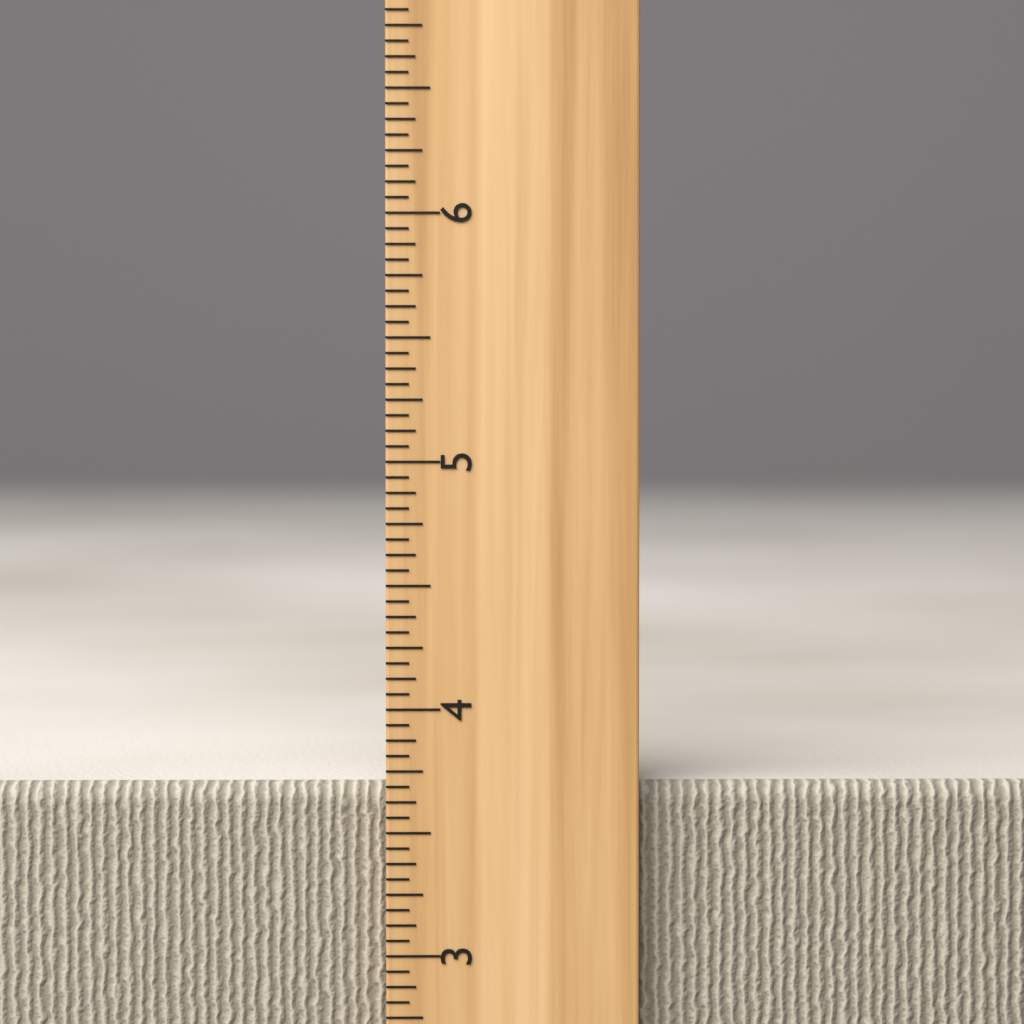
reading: 3.6875 inch
